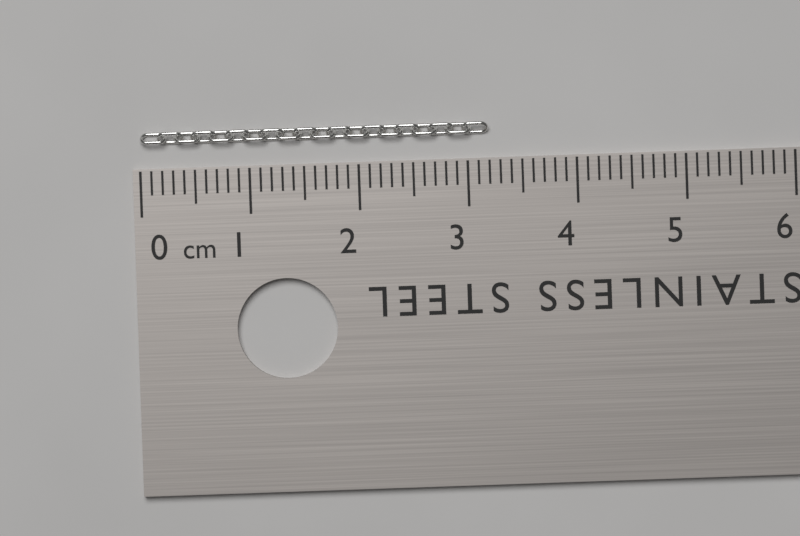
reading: 3.2 cm
